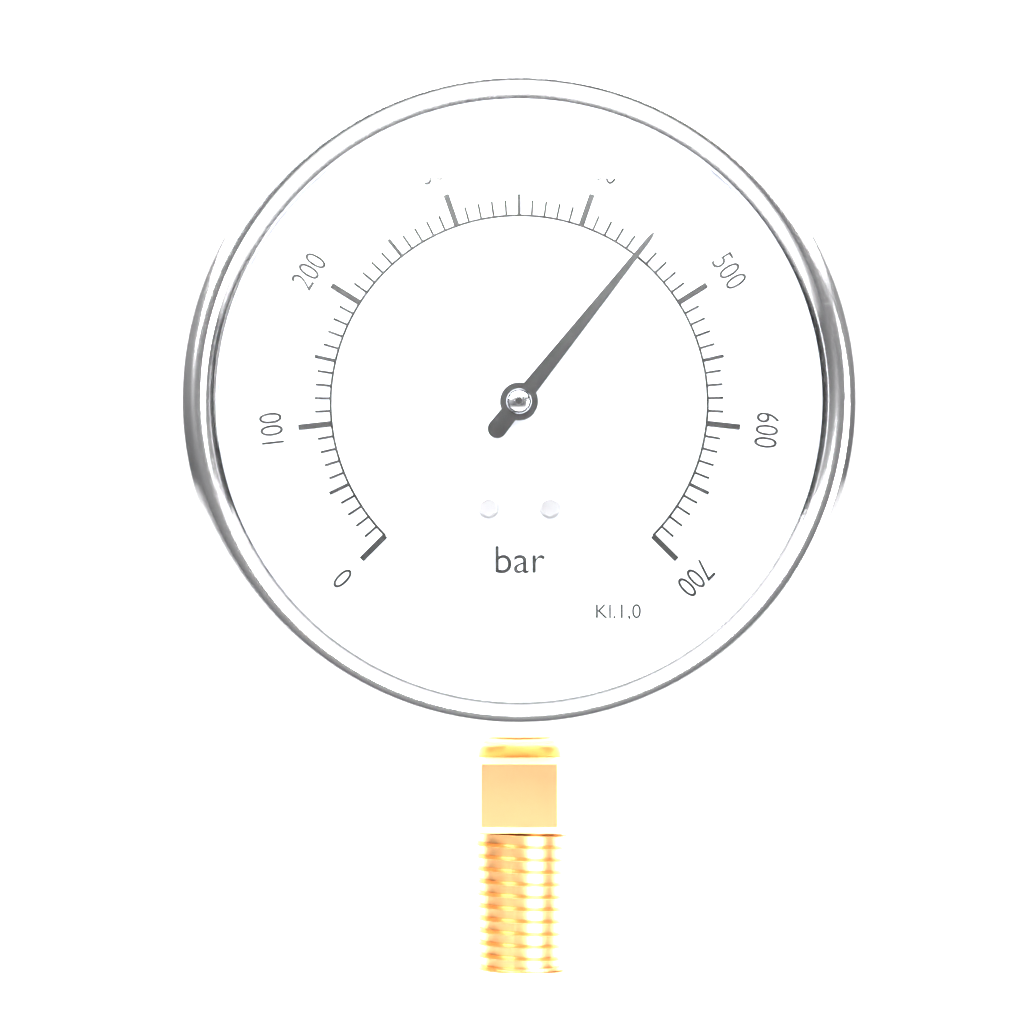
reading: 450 bar
